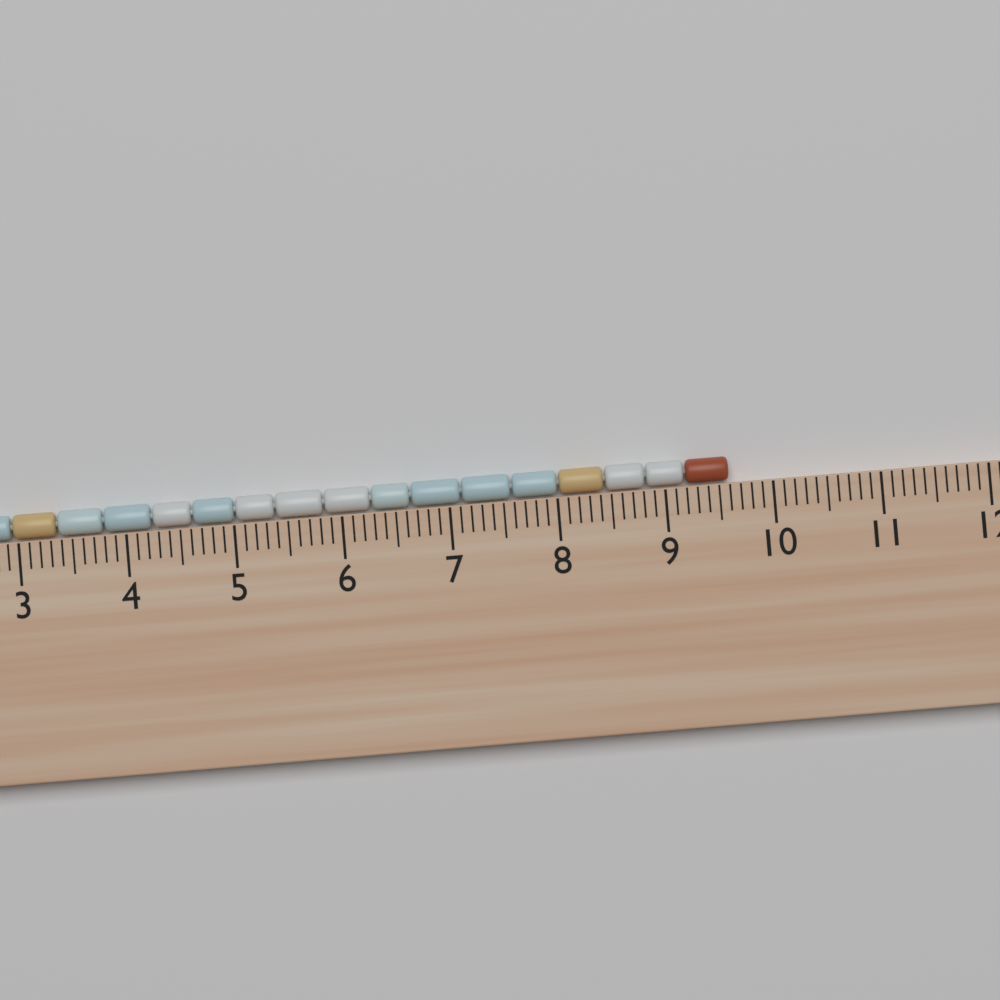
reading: 9.6 cm
